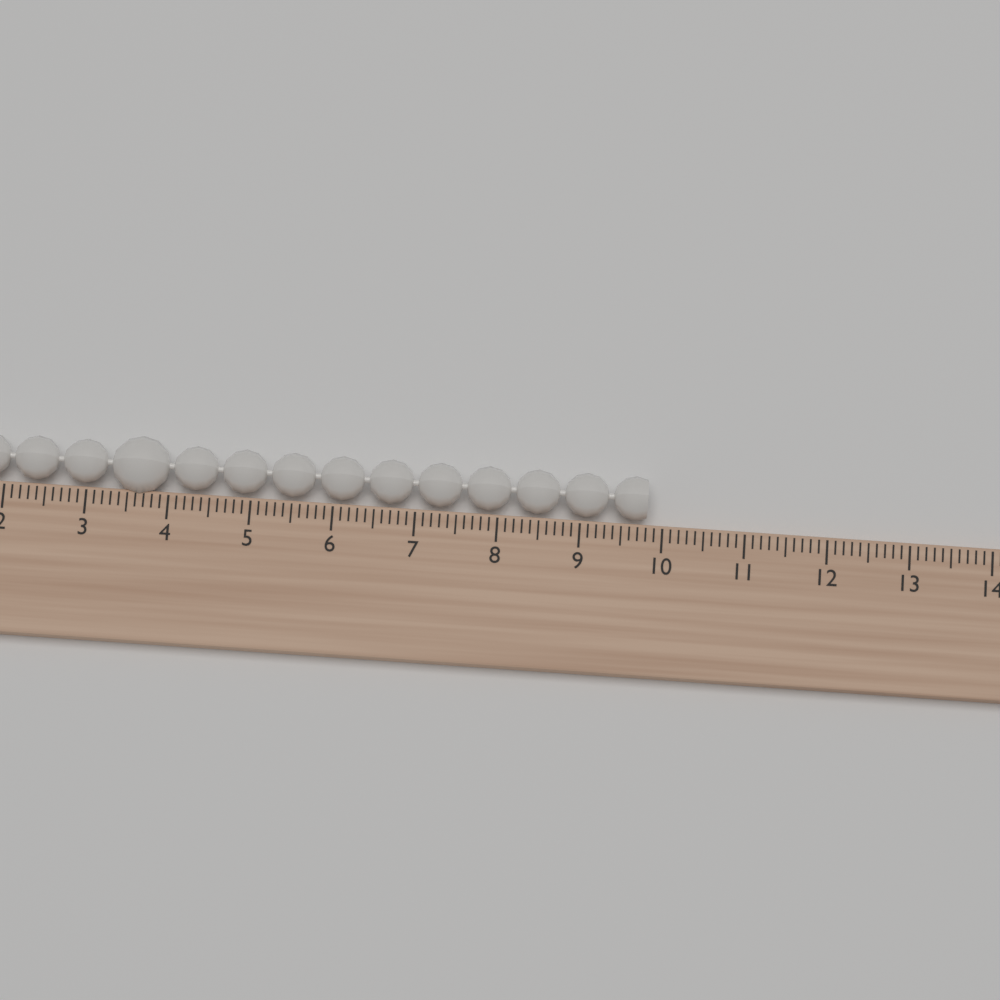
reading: 9.8 (no unit)
